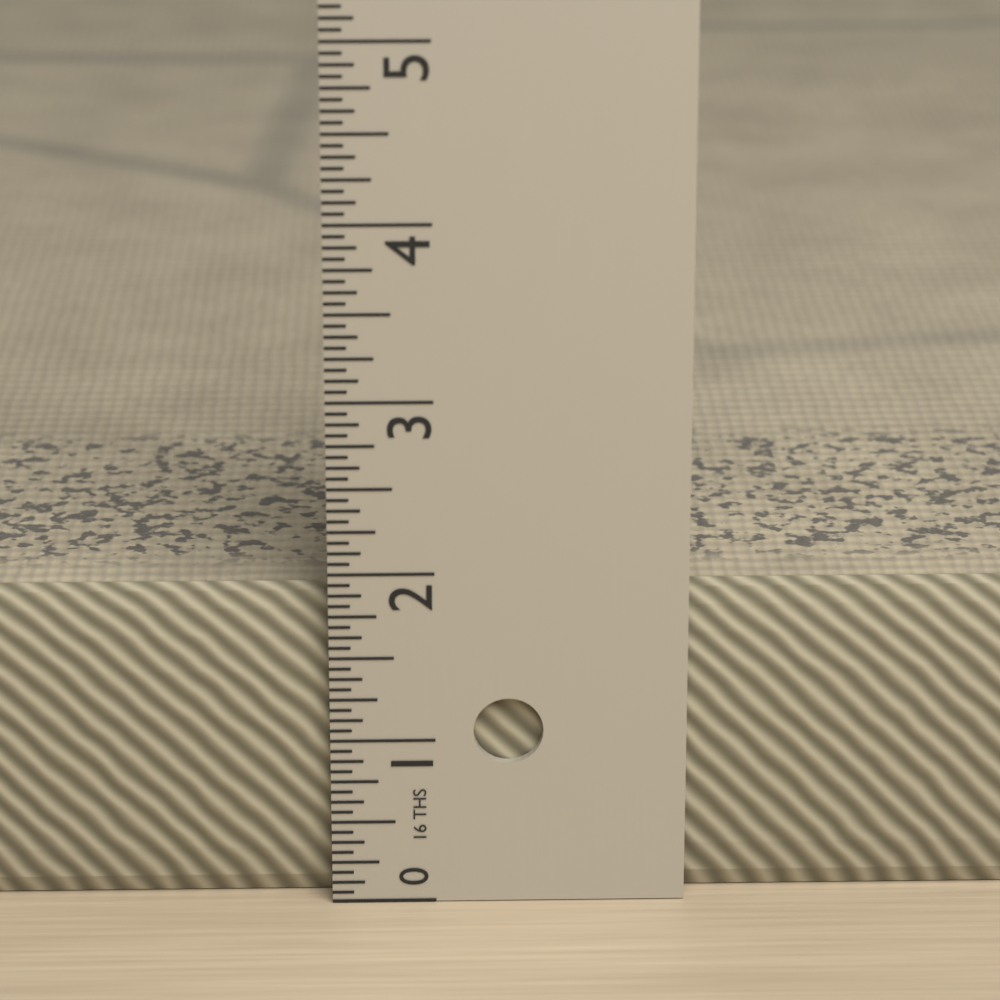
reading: 1.8750 in
